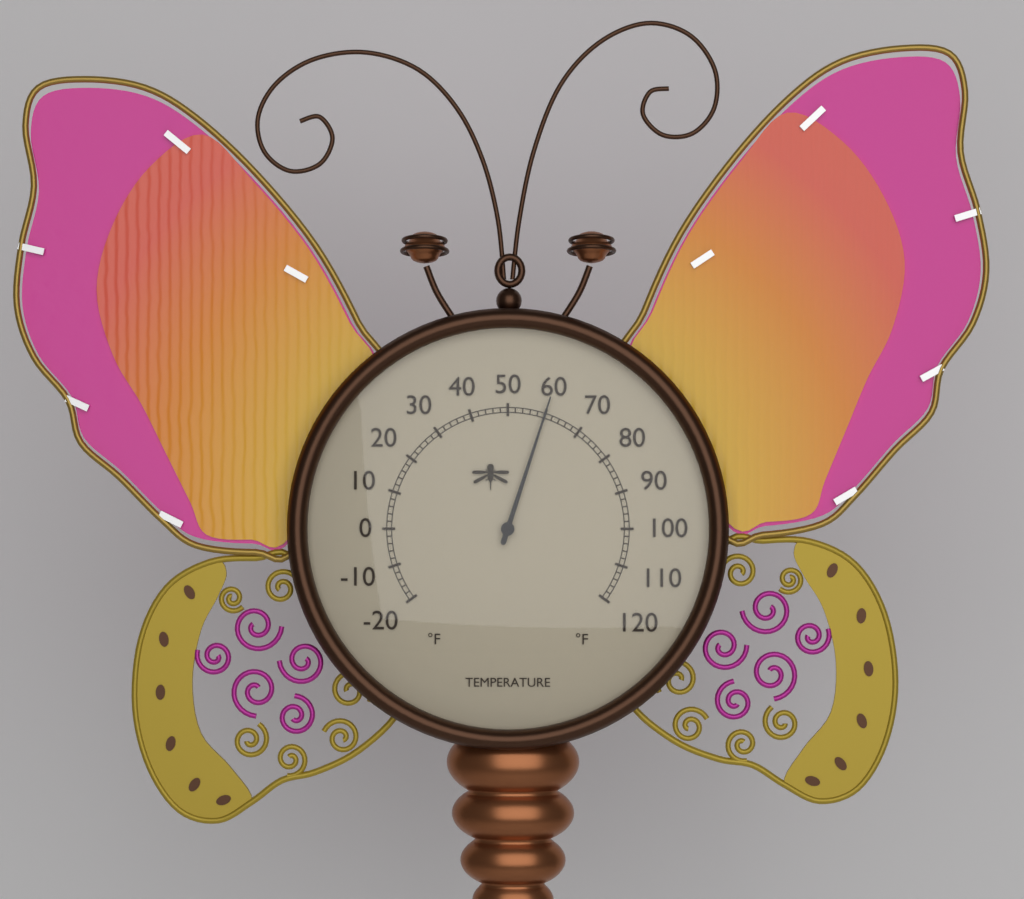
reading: 60 °F
